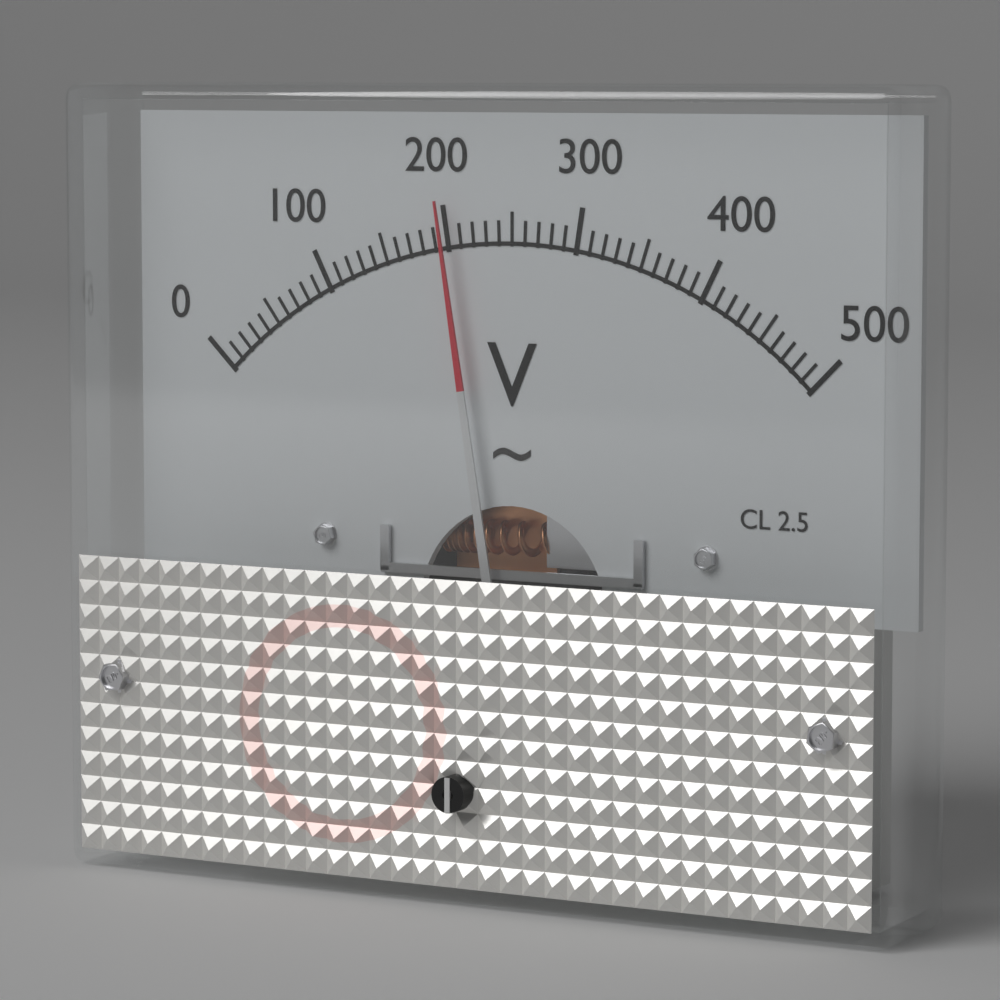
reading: 200 V
